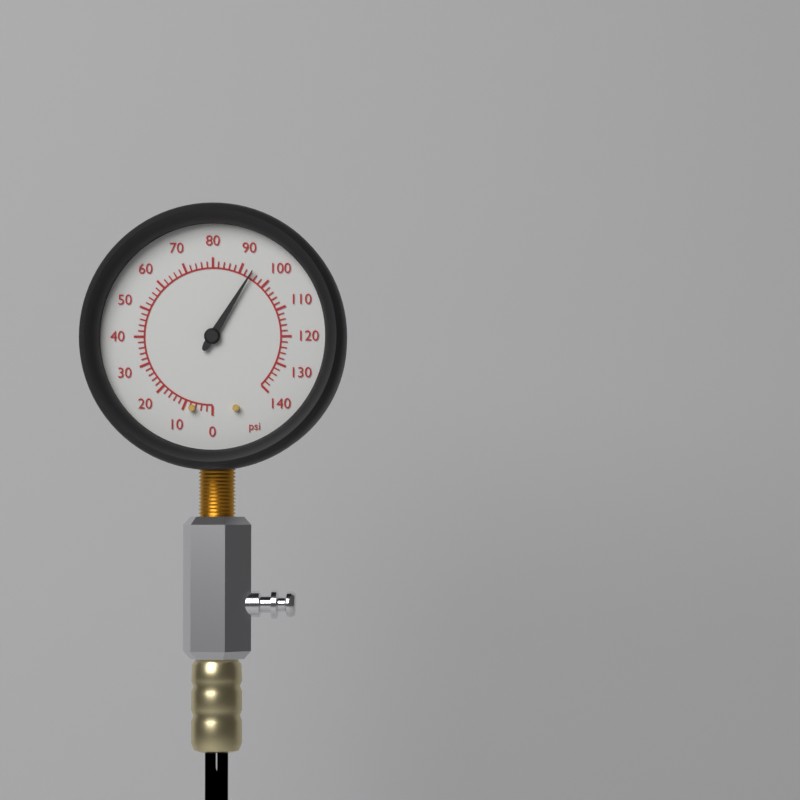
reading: 94 psi
